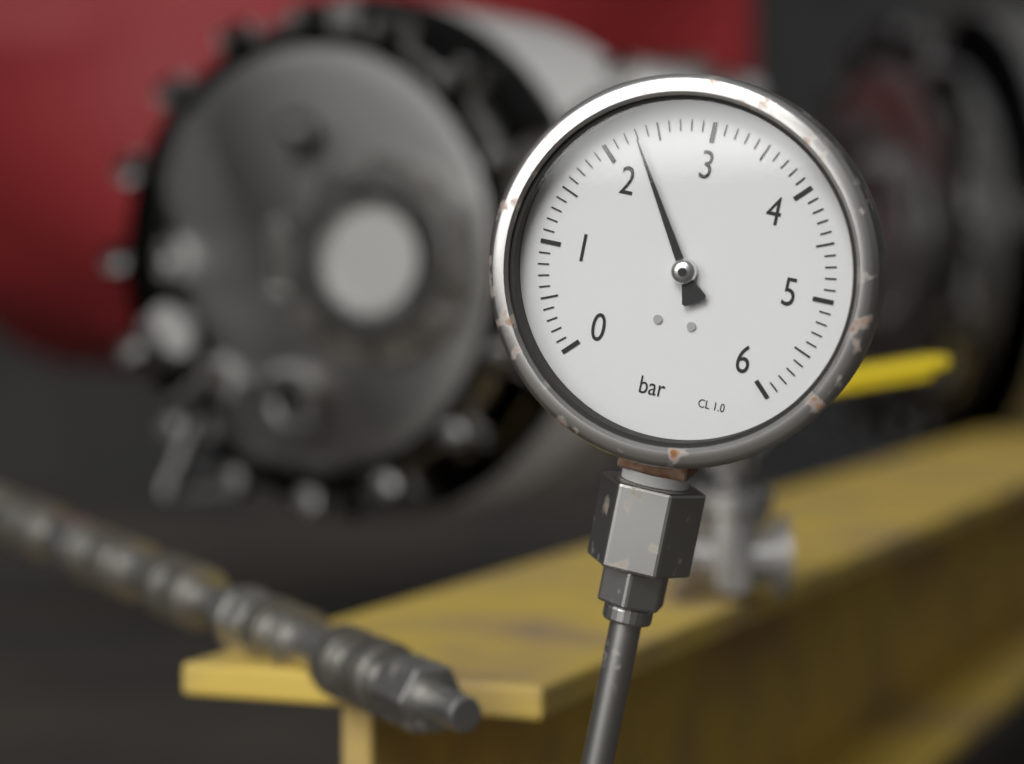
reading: 2.3 bar
